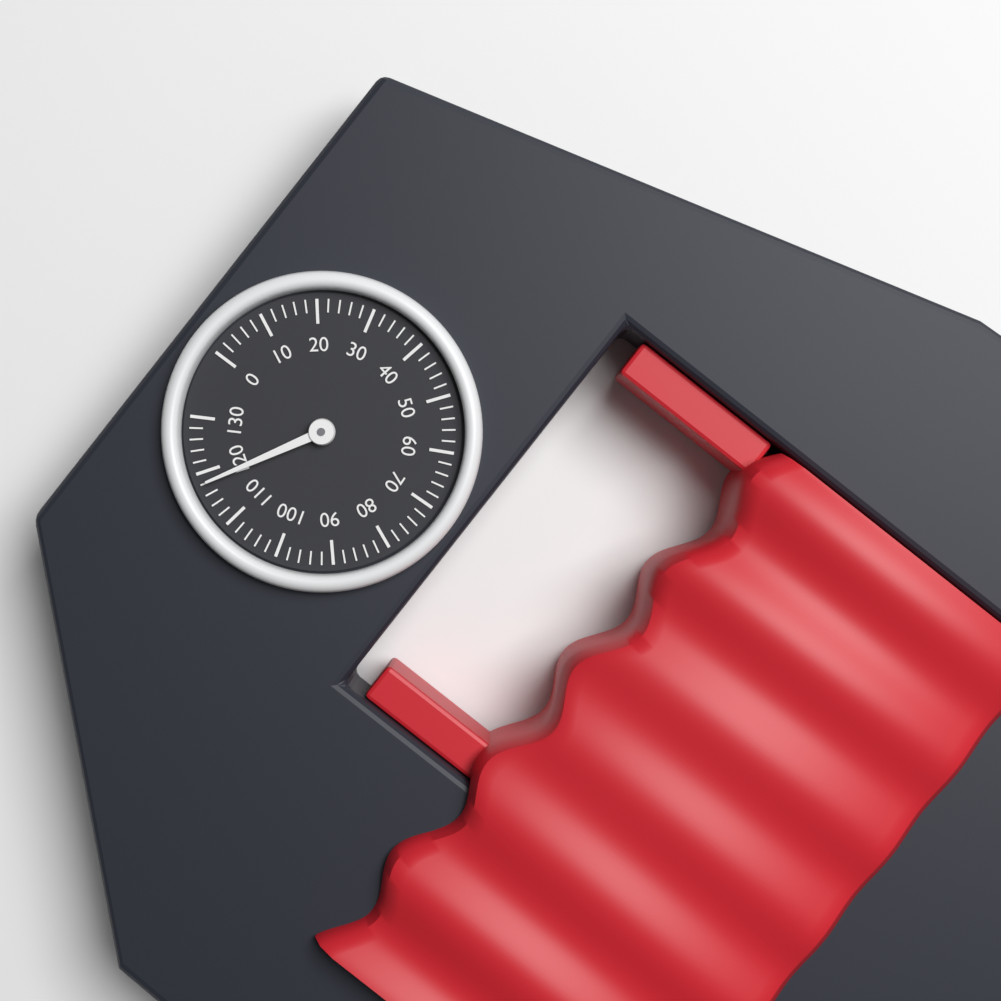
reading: 118 (no unit)
